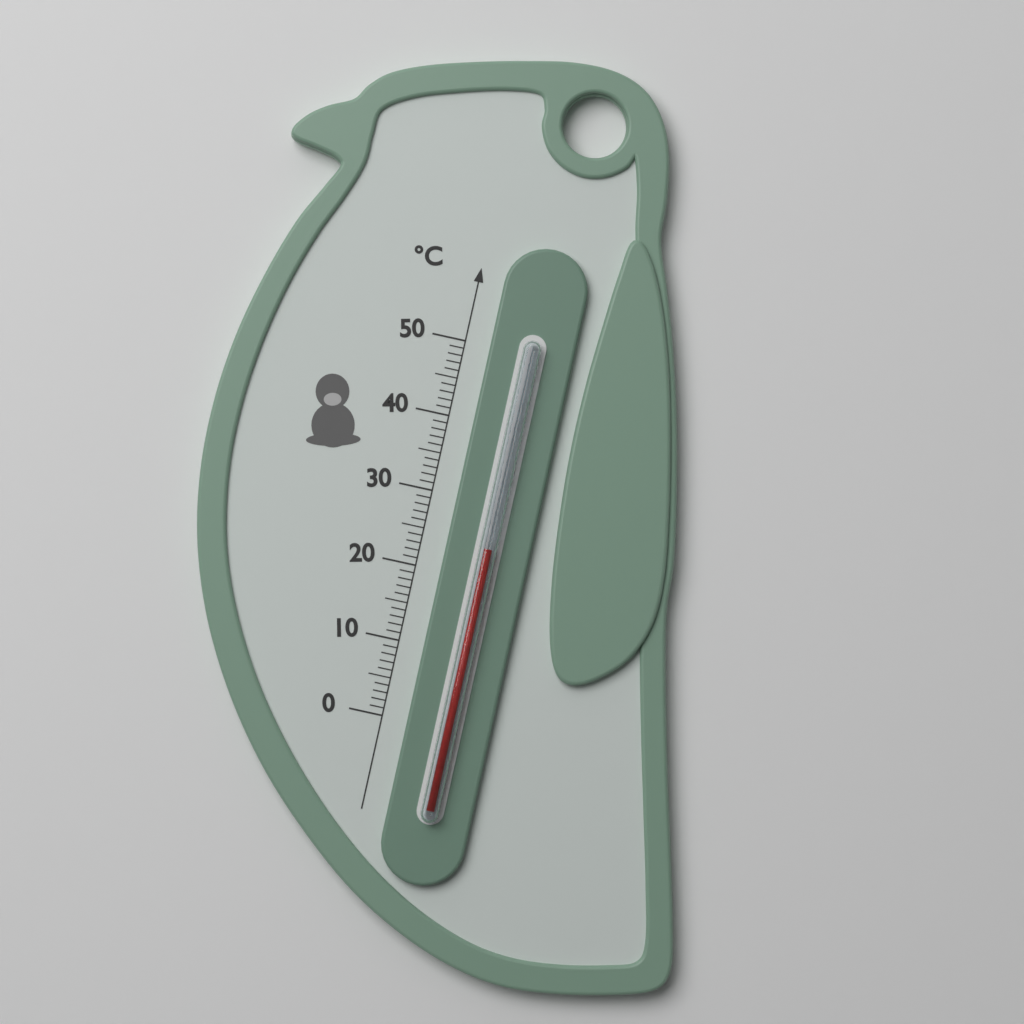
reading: 24 °C
